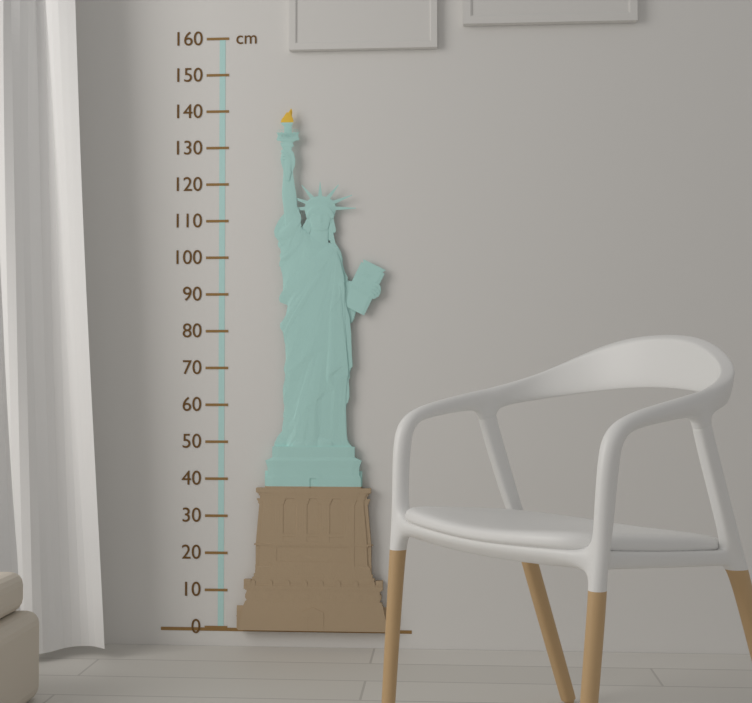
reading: 140 cm
